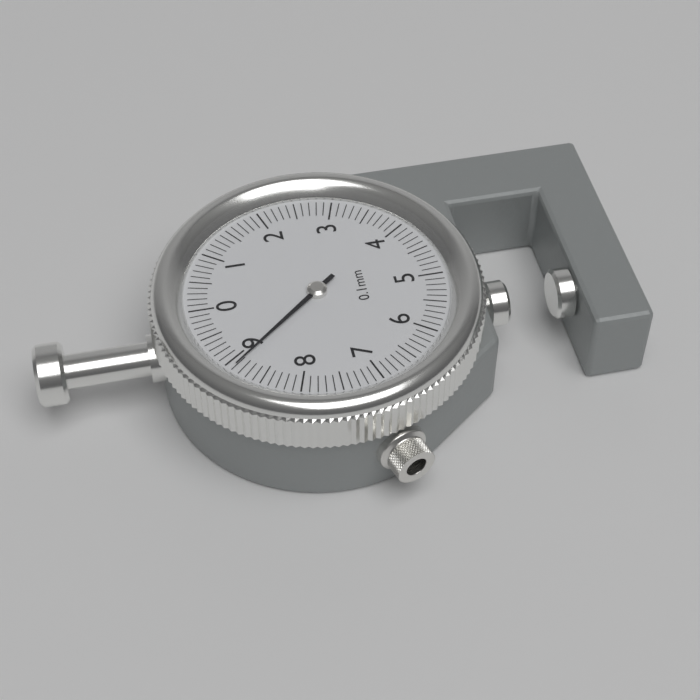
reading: 8.9 mm
